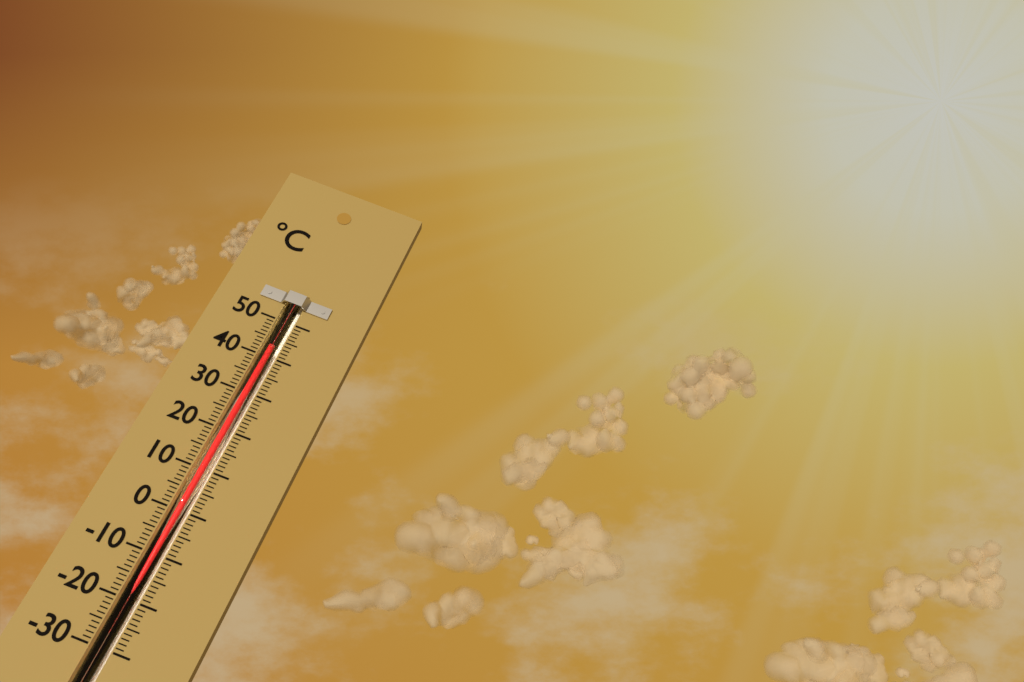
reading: 42 °C
